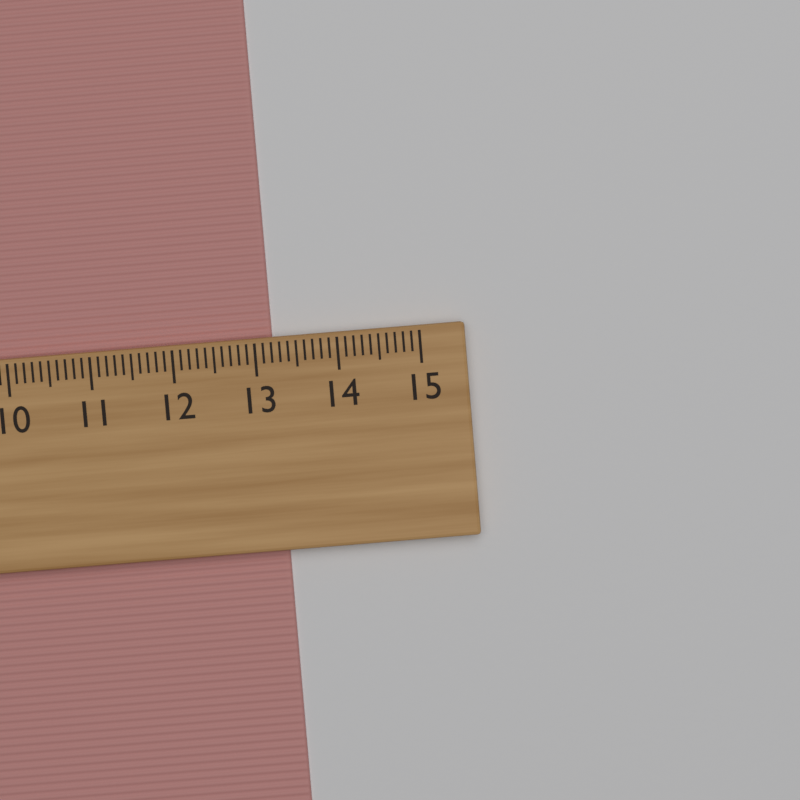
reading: 13.2 cm
